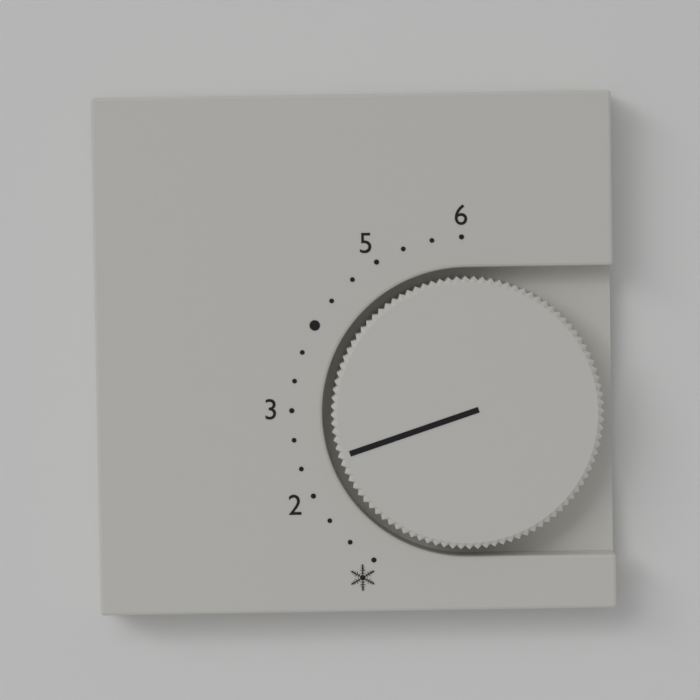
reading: 2.333333 (no unit)
